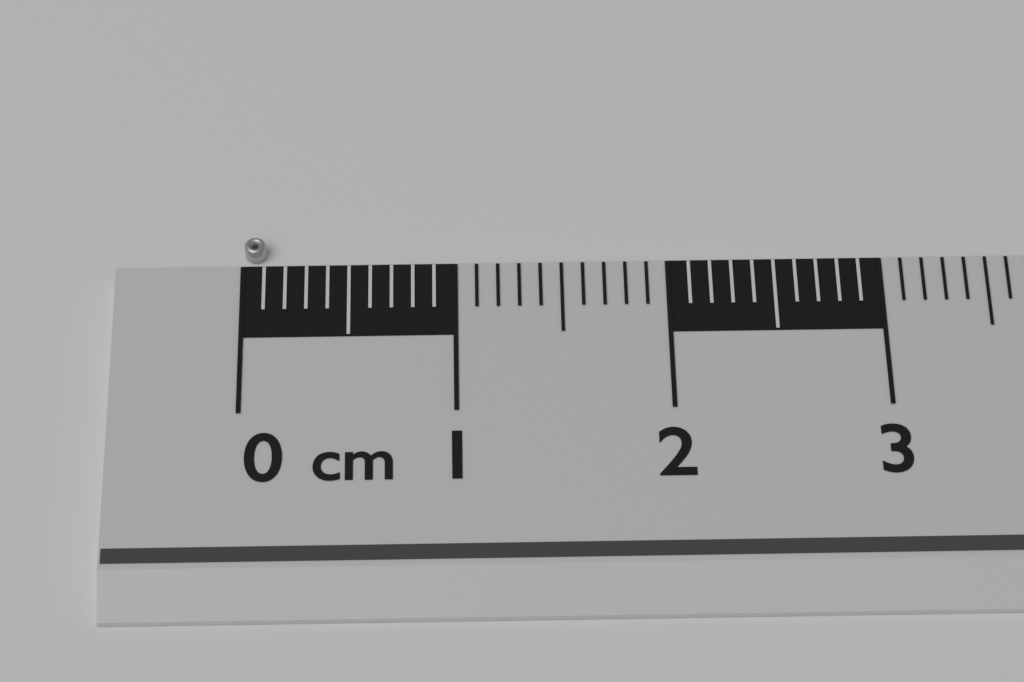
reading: 0.1 cm
